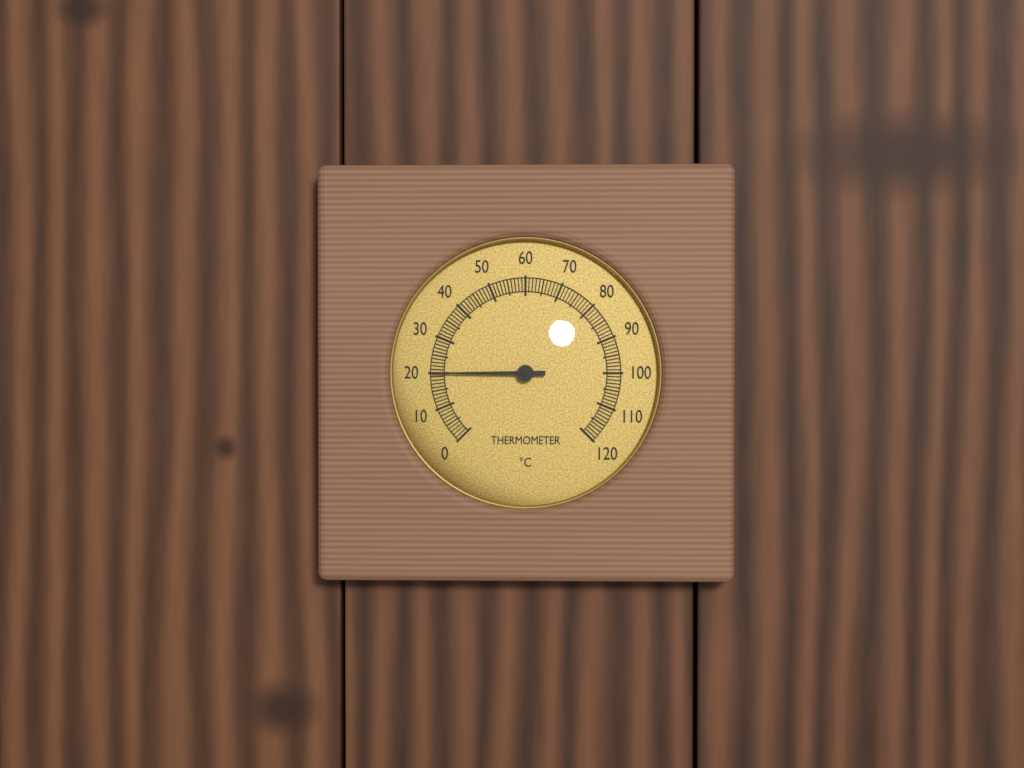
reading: 20 °C
